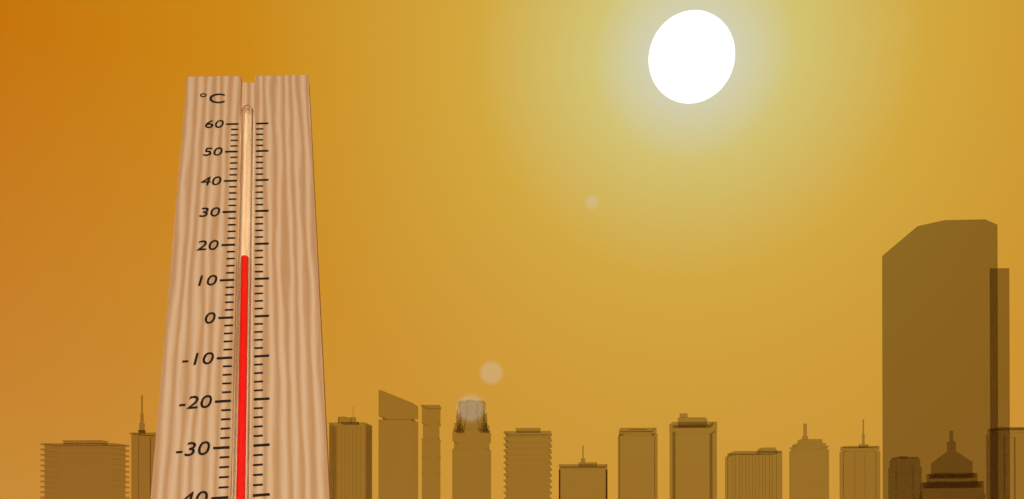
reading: 16 °C
